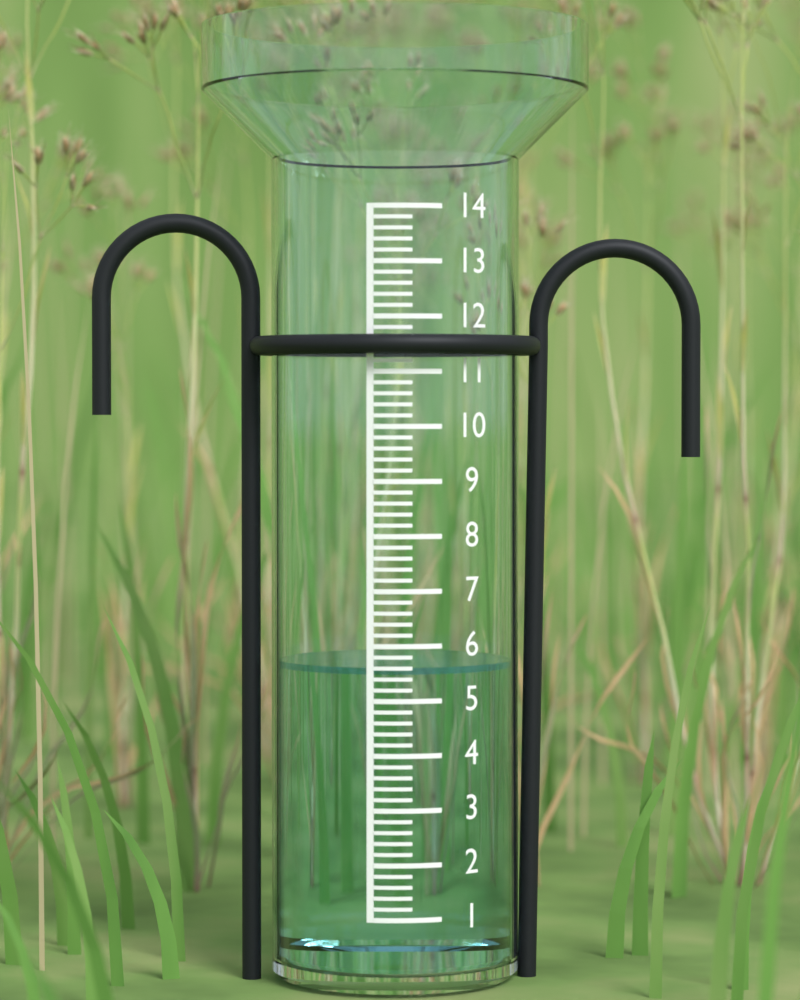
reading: 5.6 (no unit)
